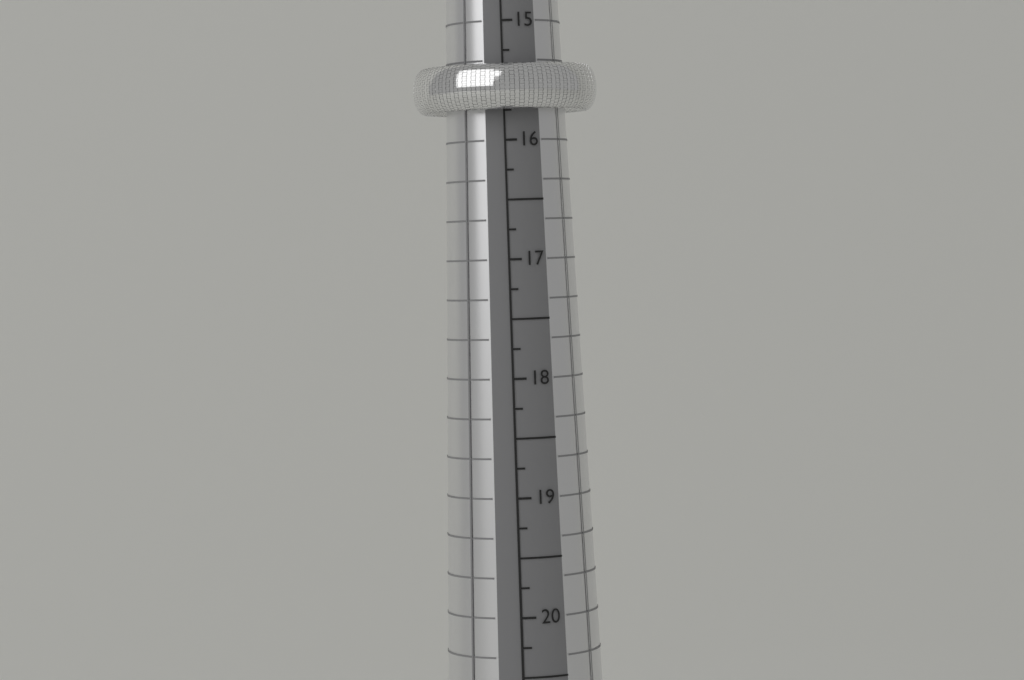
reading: 15.75 mm
